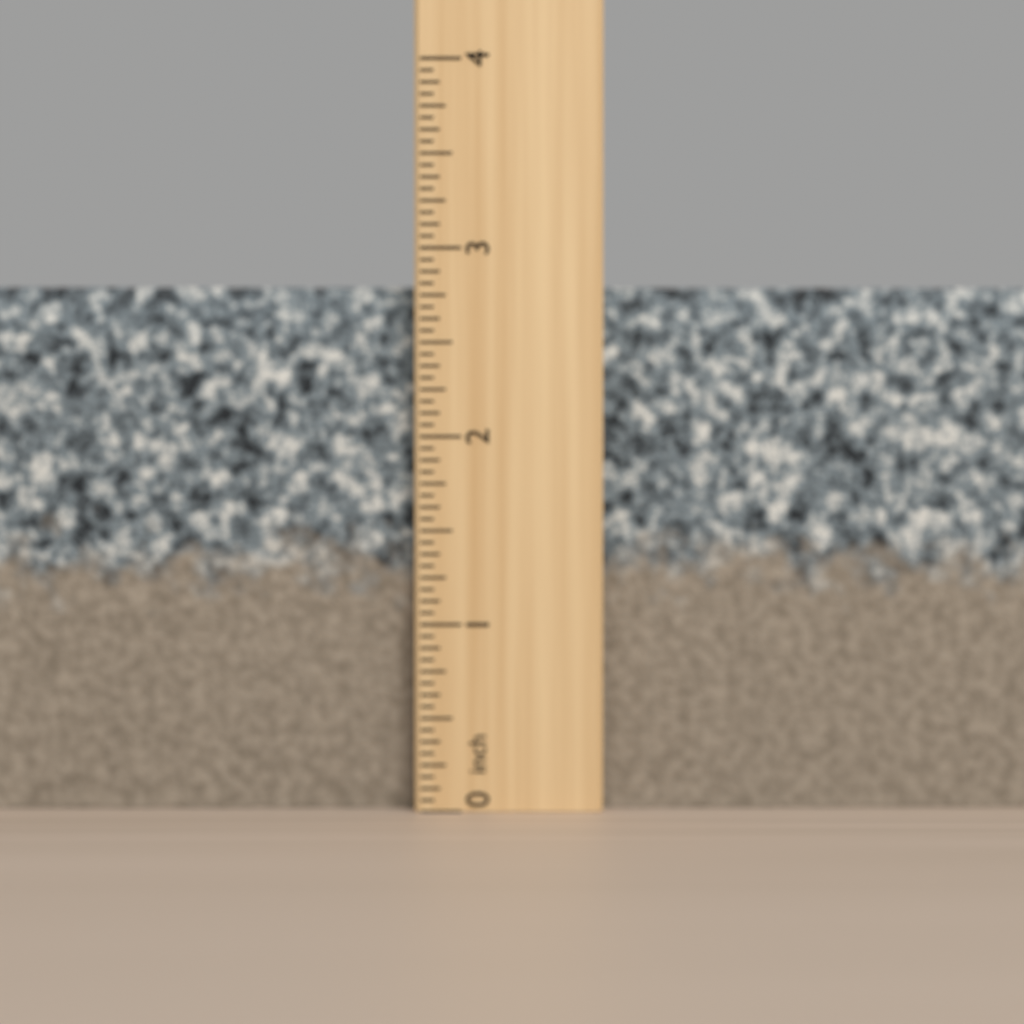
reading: 2.8125 inch
